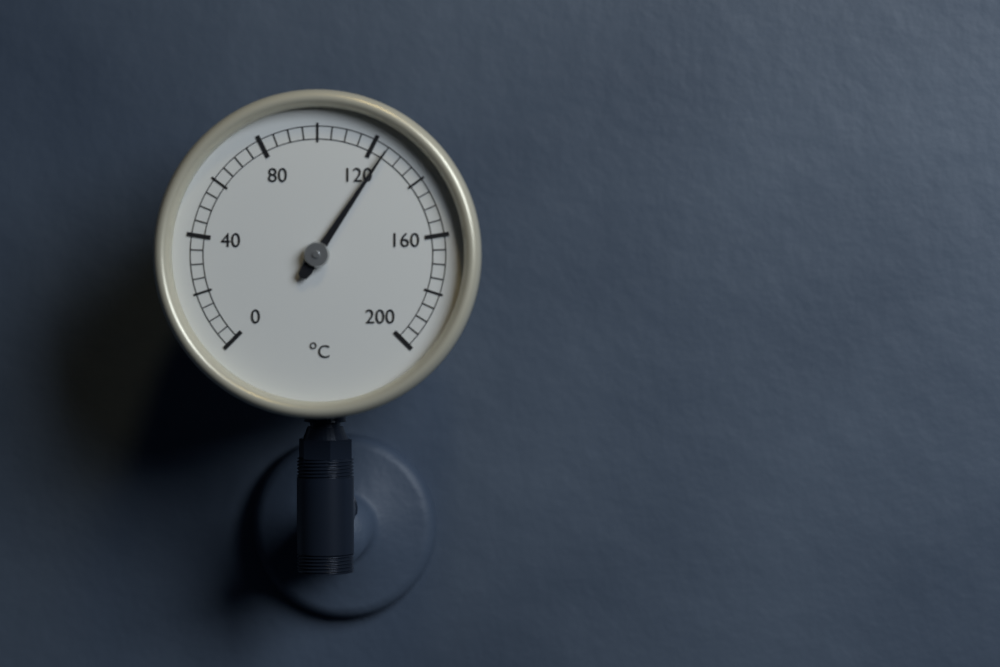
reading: 125 °C
